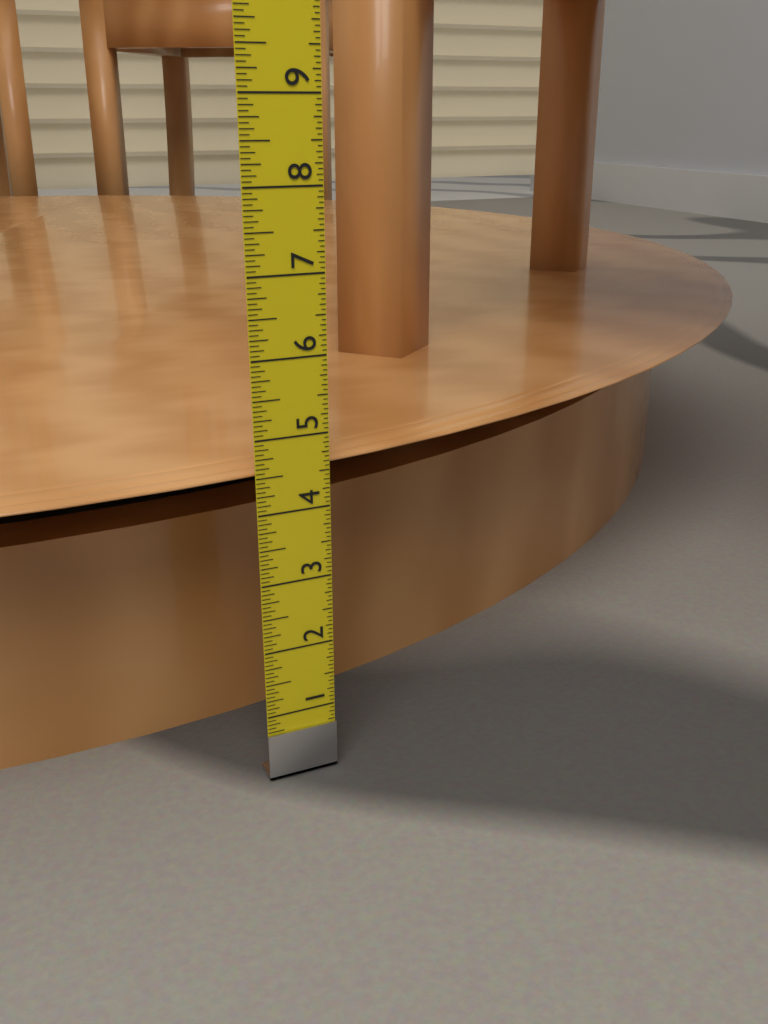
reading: 4.5625 in
